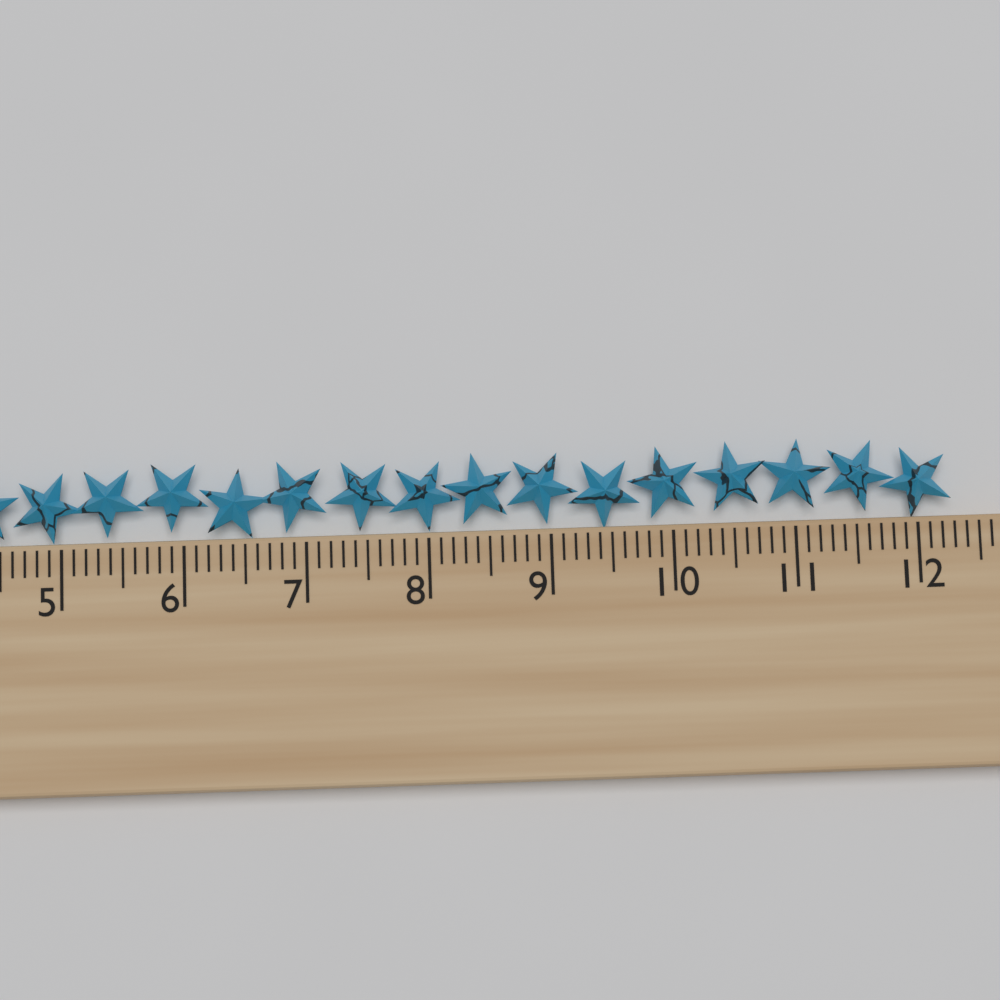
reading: 12.3 cm
